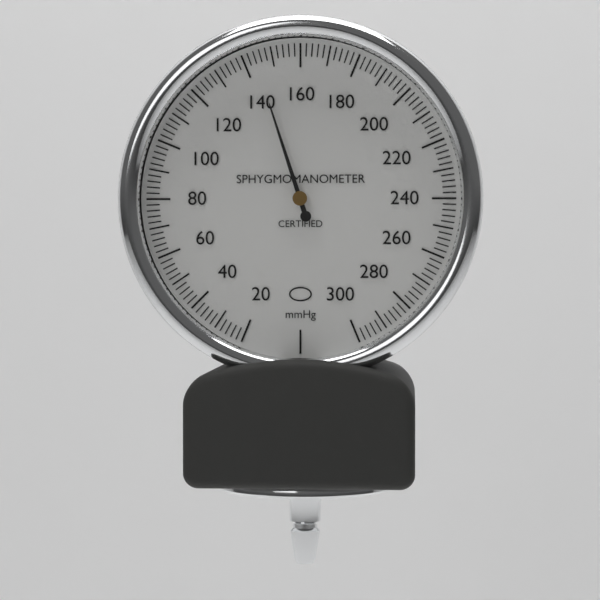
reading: 144 mmHg
